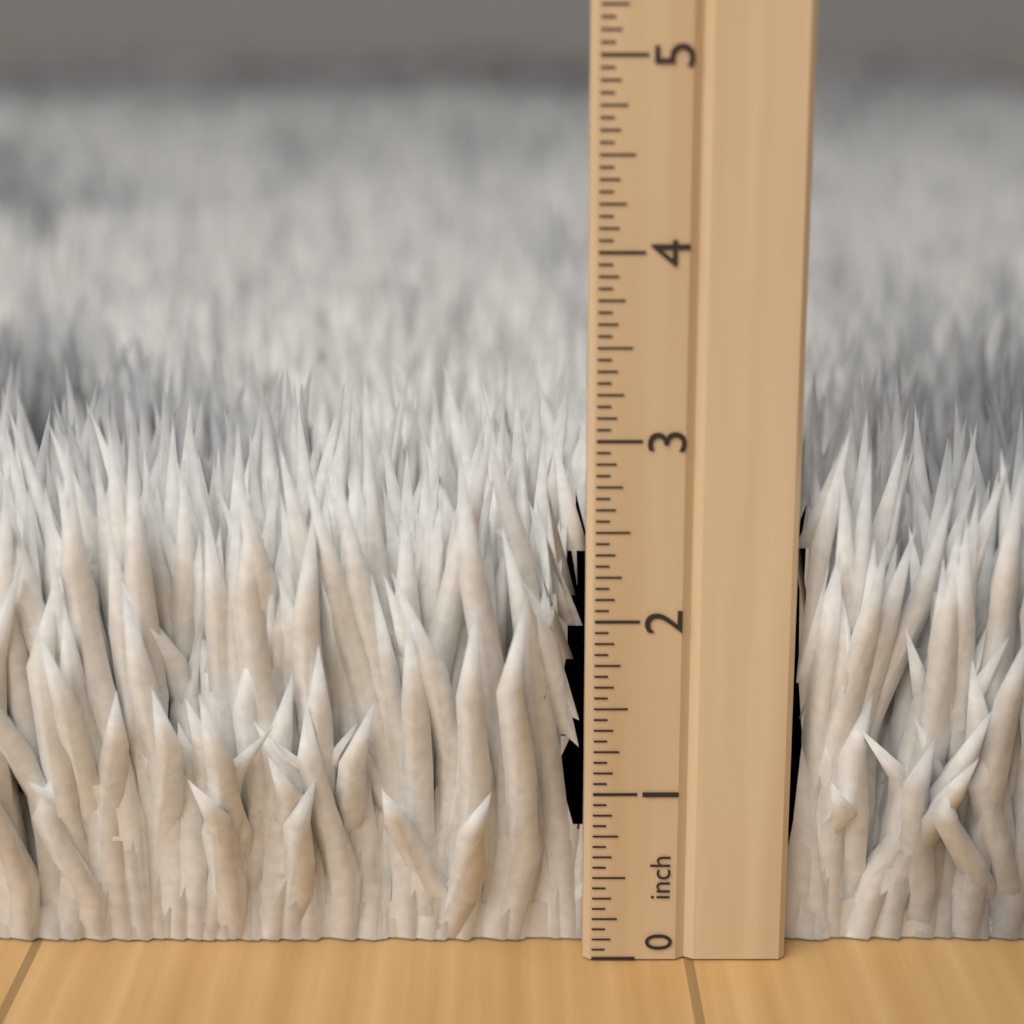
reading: 3.1875 inch
